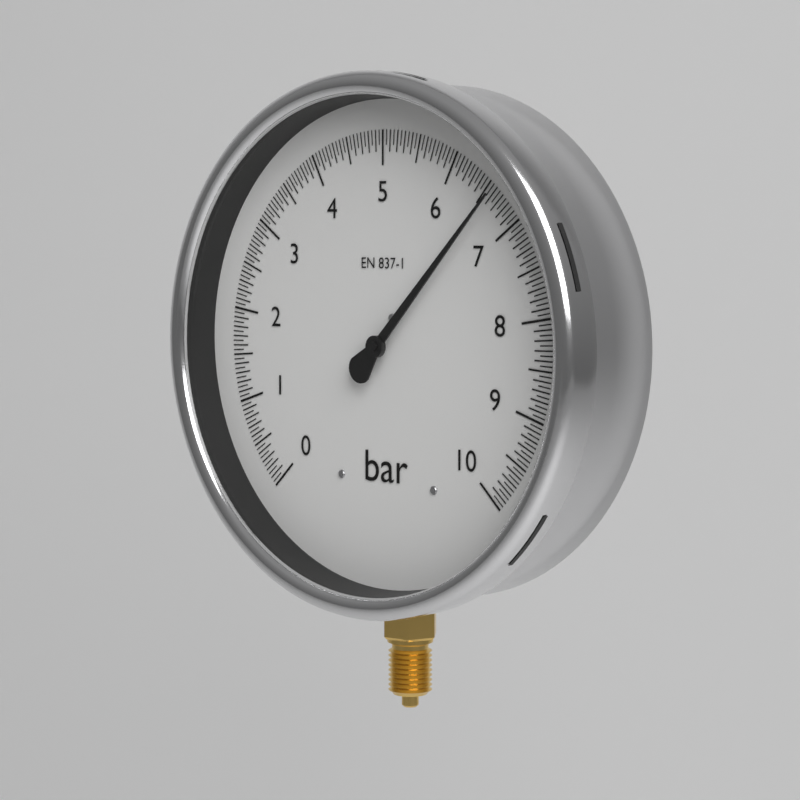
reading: 6.60 bar
